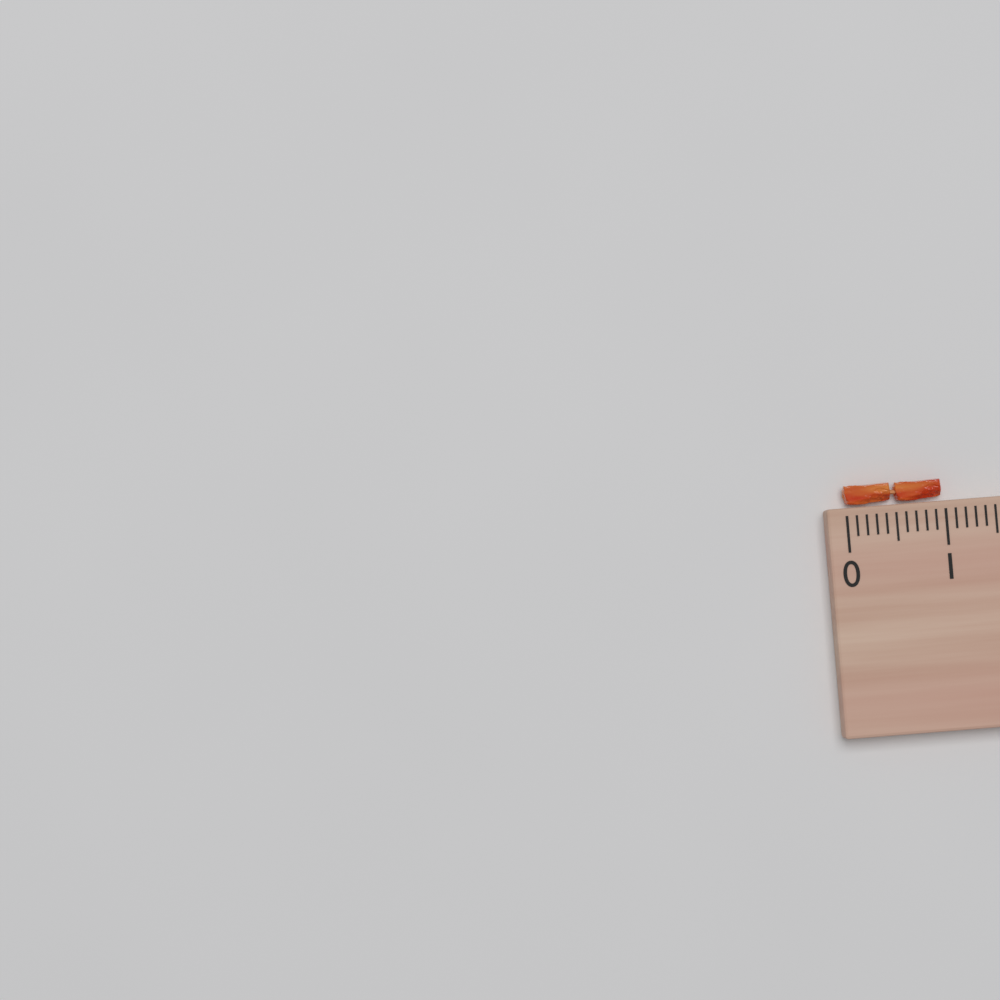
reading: 1.0 (no unit)
